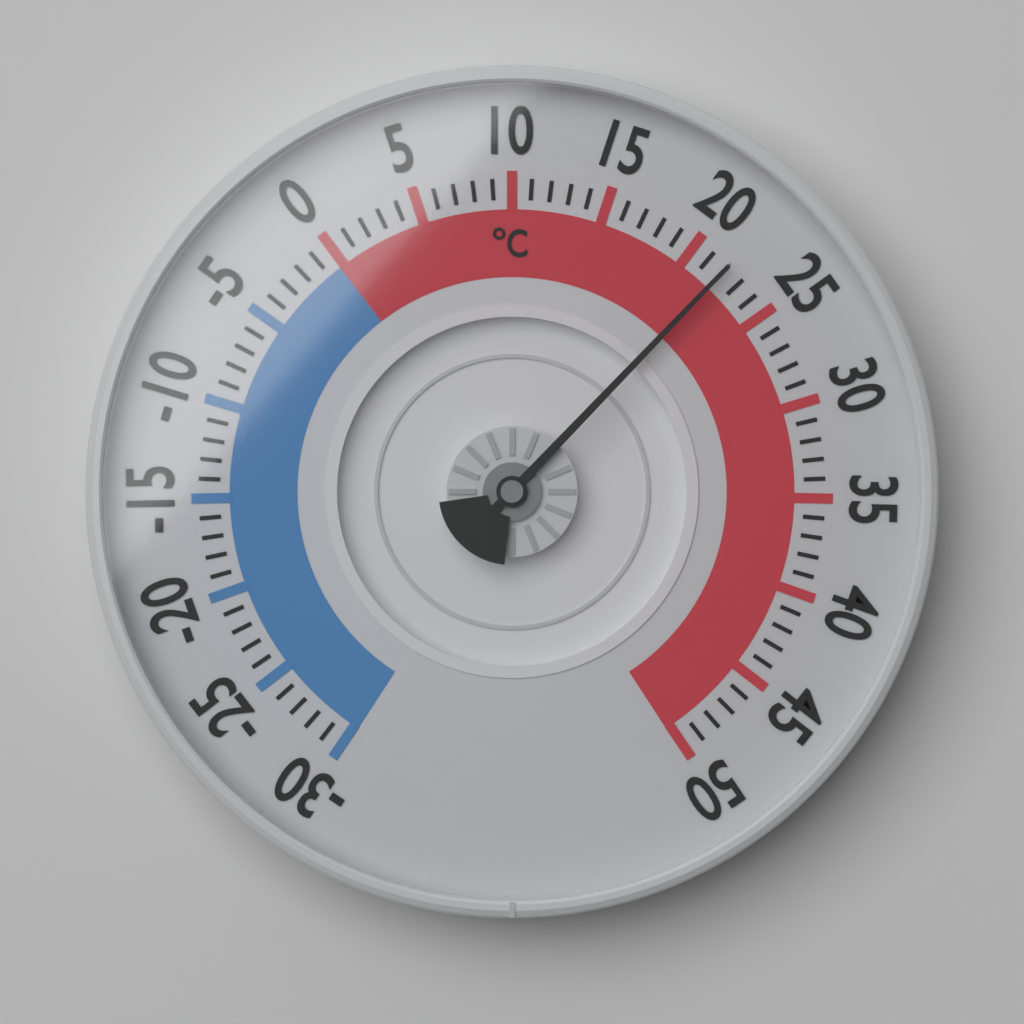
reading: 22 °C
